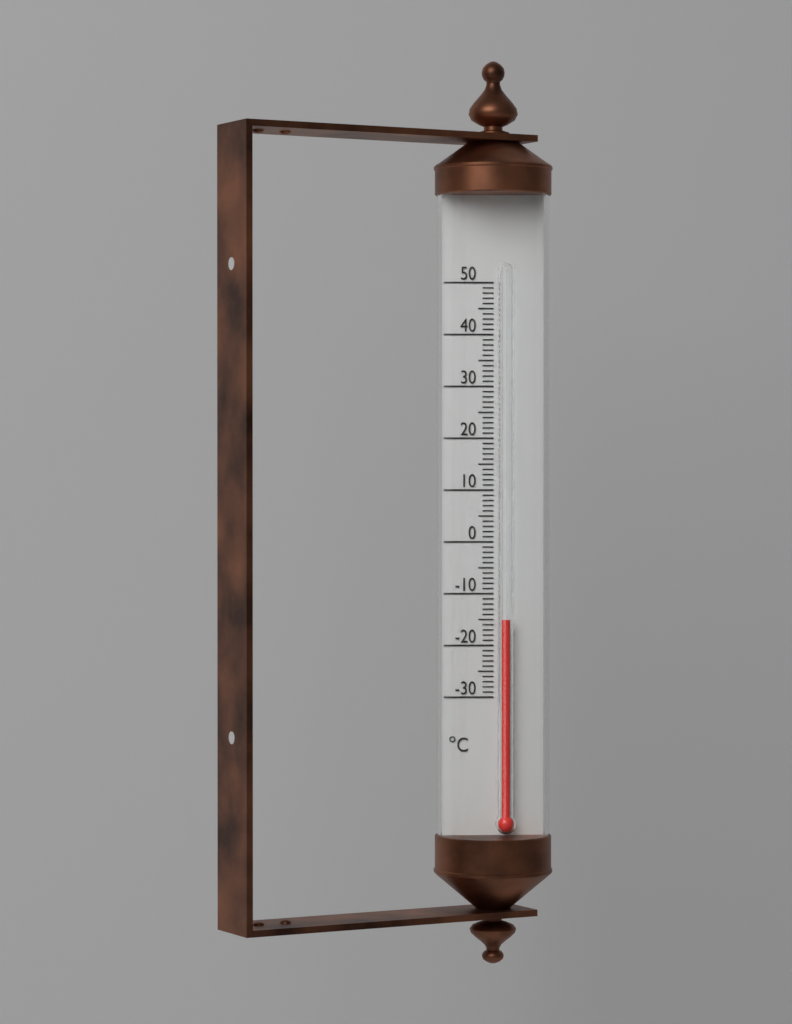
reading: -15 °C
